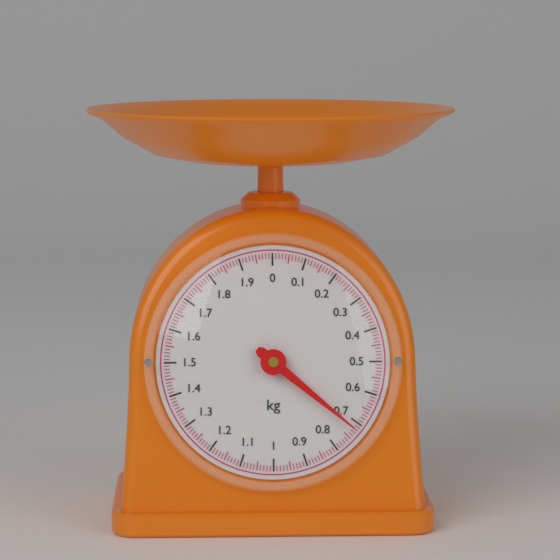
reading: 0.72 kg
